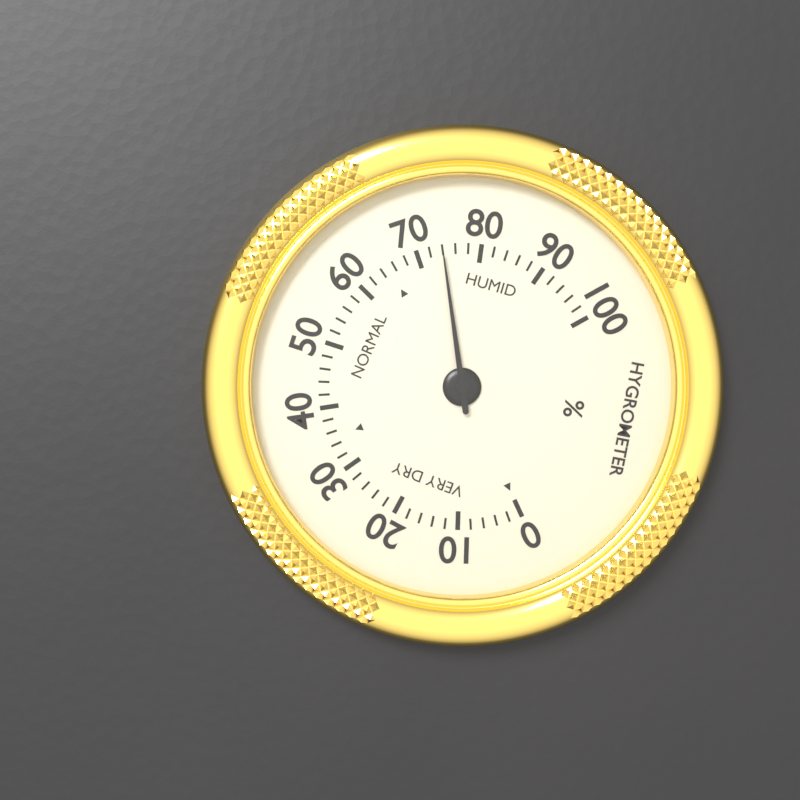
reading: 74 %
